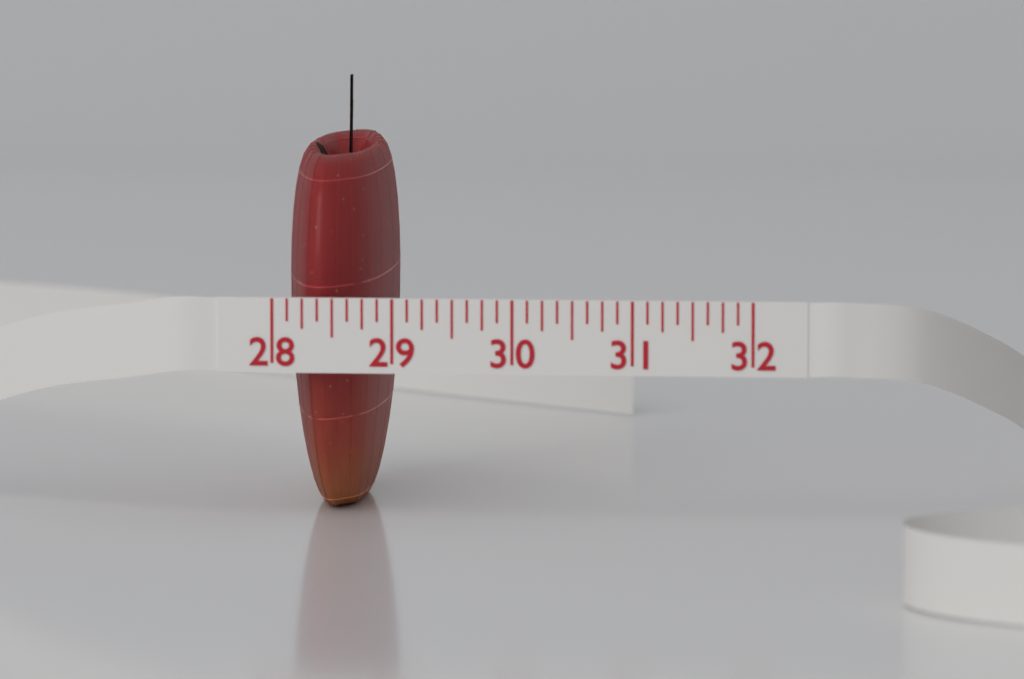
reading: 28.875 (no unit)
